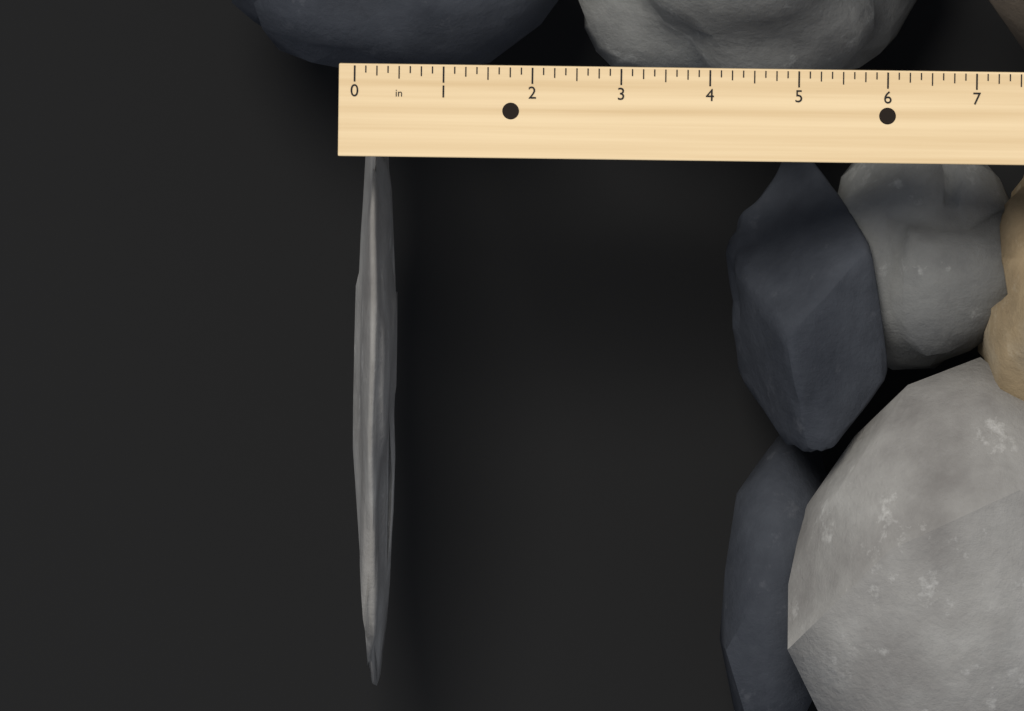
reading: 0.500 in
